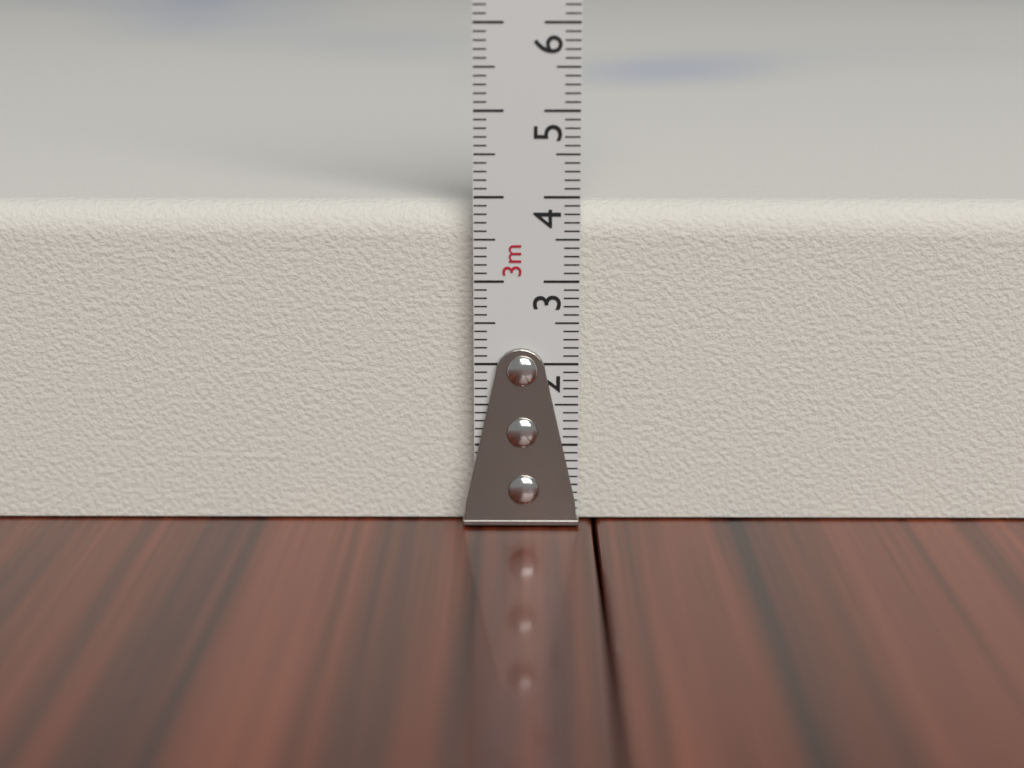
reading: 3.9 cm
